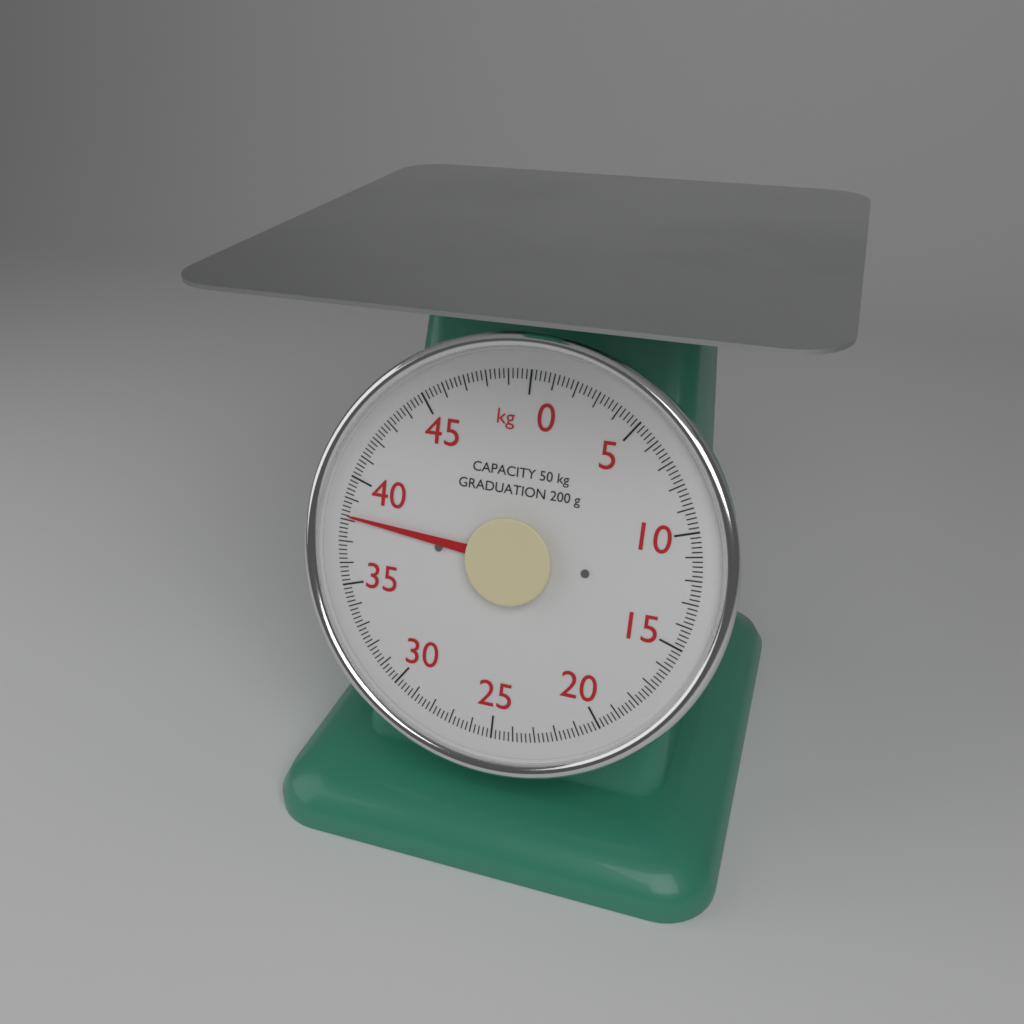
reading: 38.2 kg
